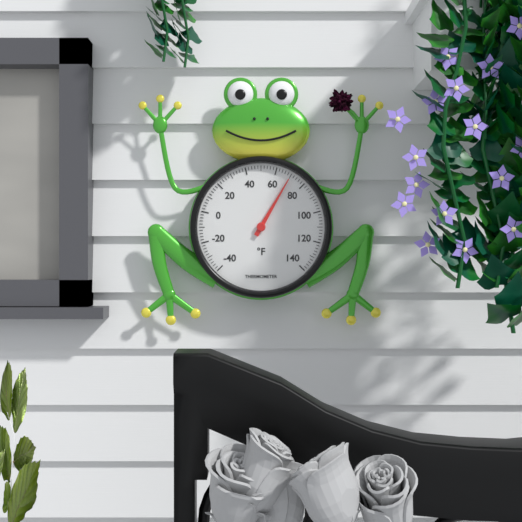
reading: 70 °F
